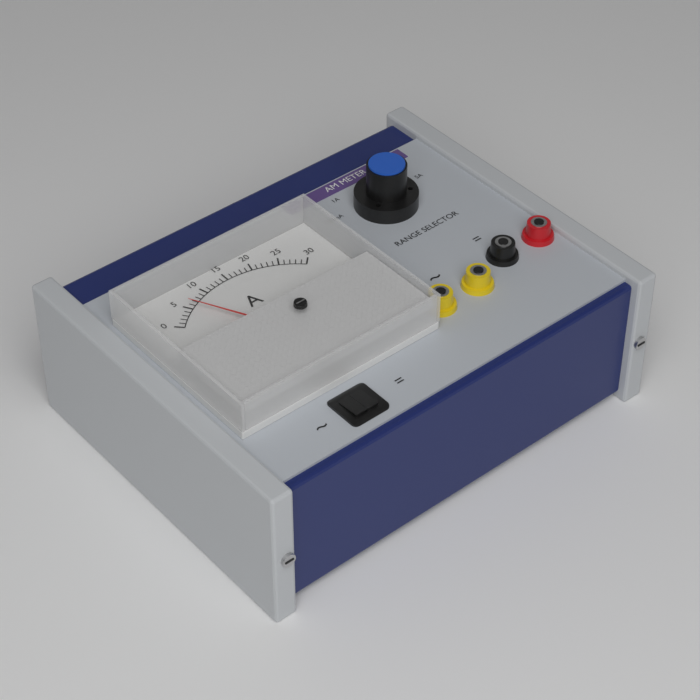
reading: 6 A
